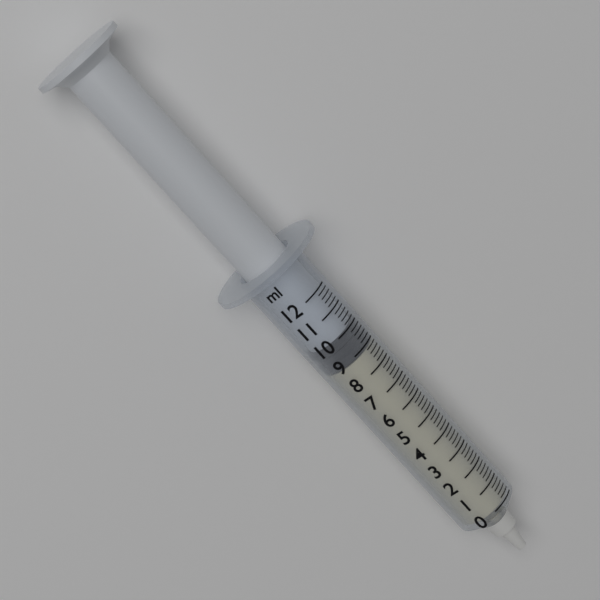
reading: 8.8 ml
